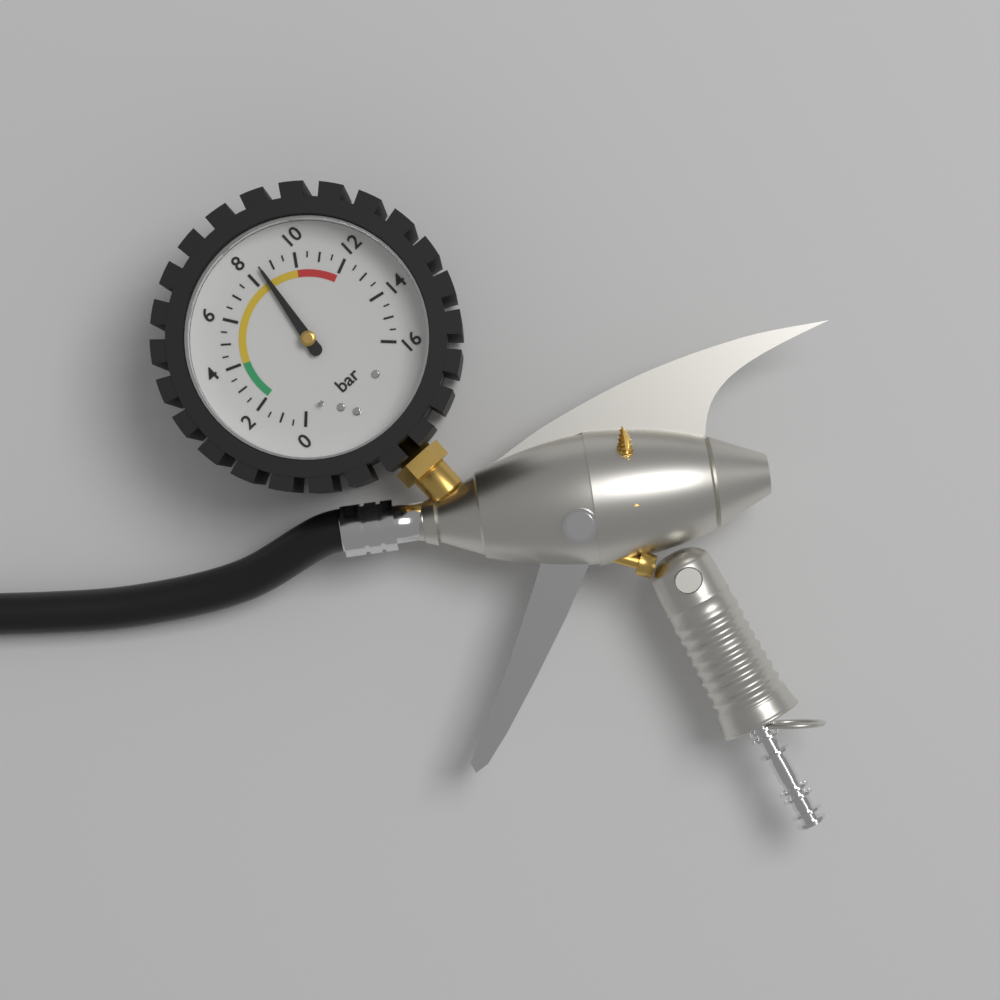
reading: 8.5 bar
